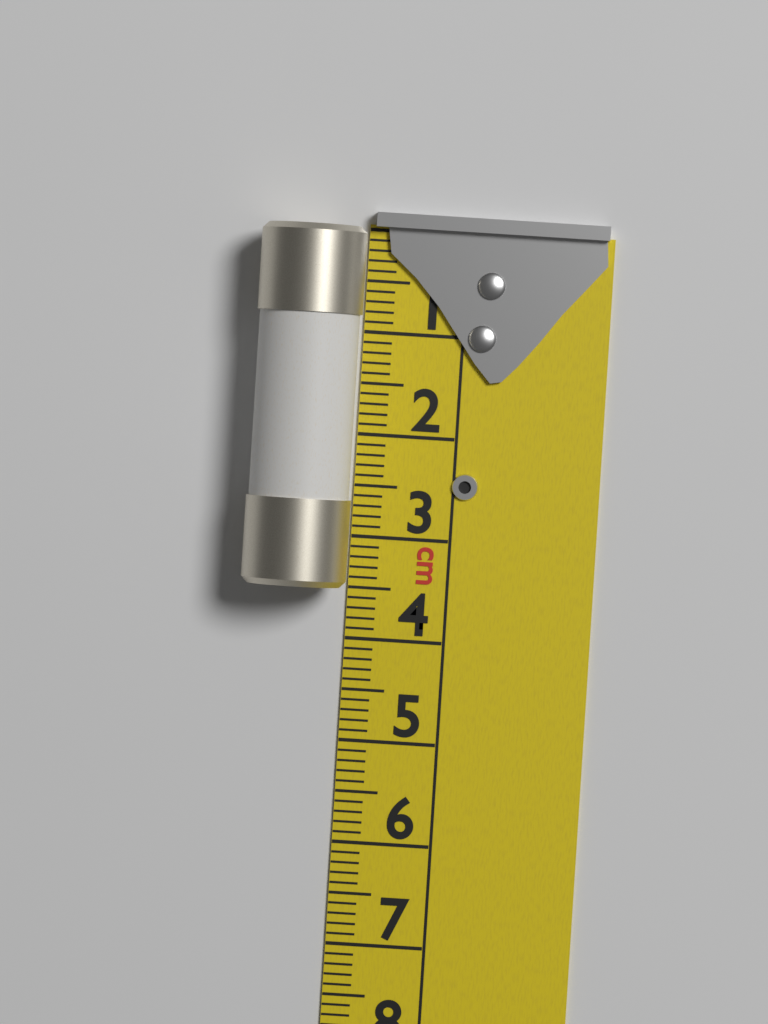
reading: 3.5 cm
